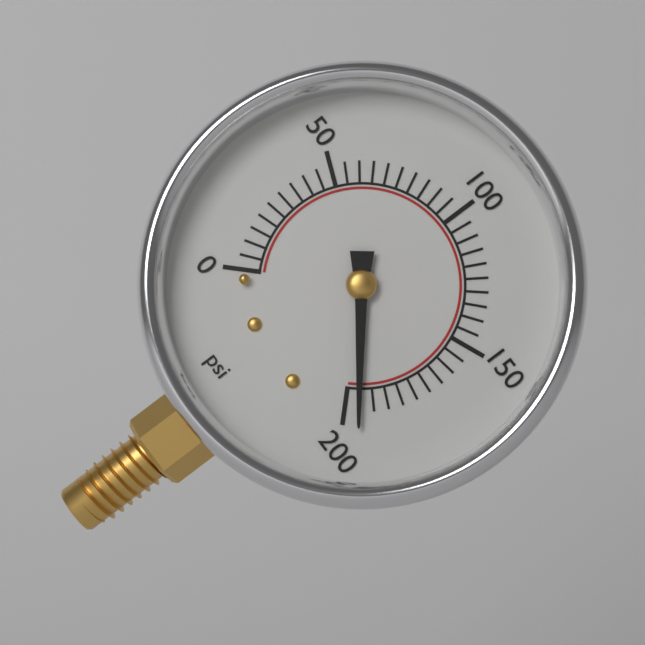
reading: 195 psi
